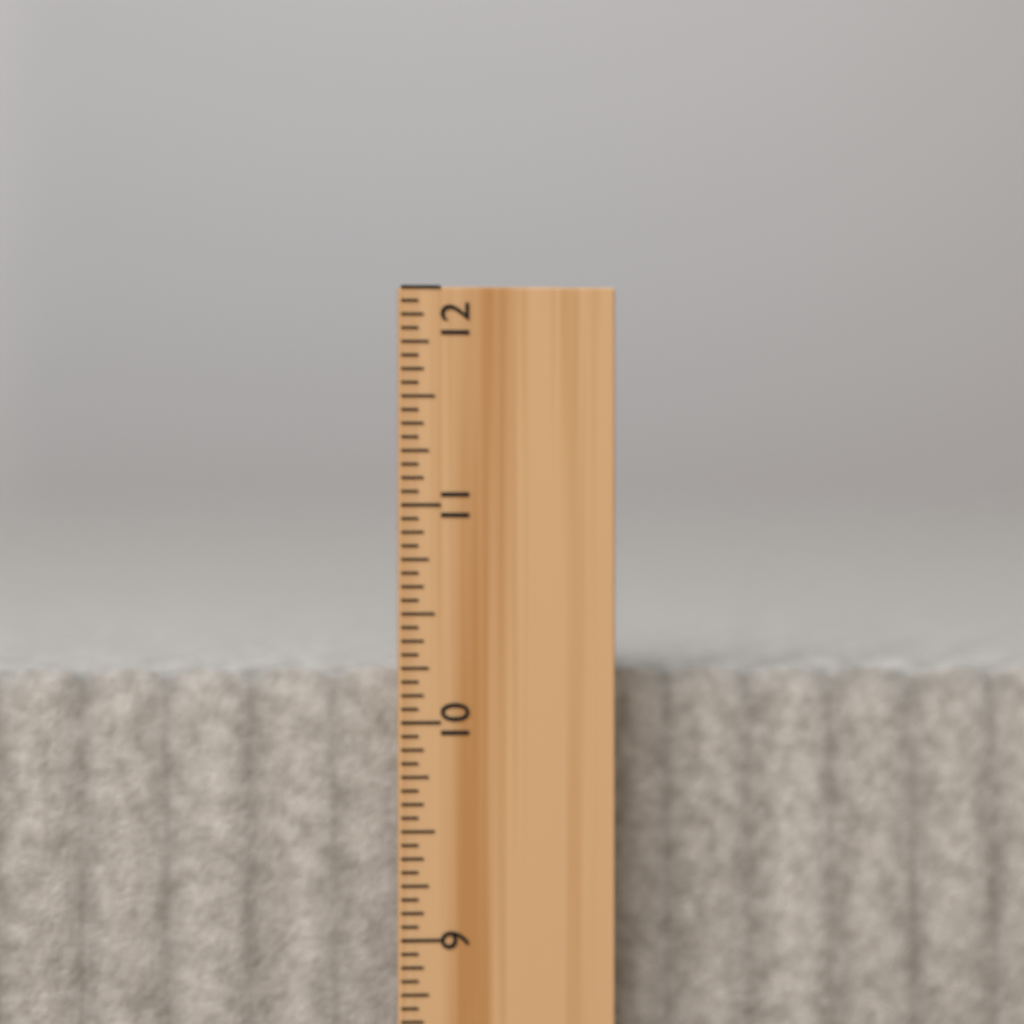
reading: 10.2500 inch
